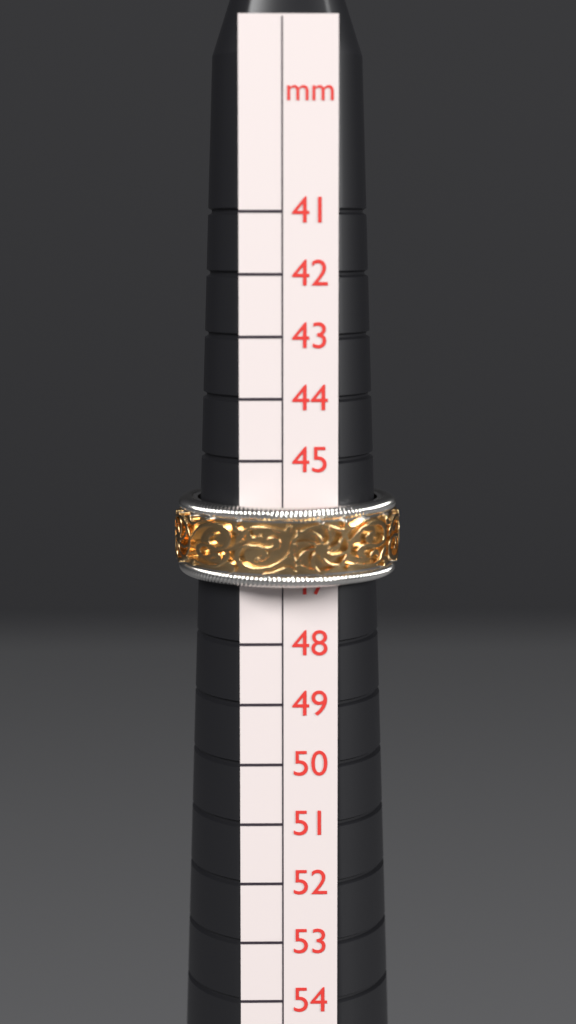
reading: 47 mm
